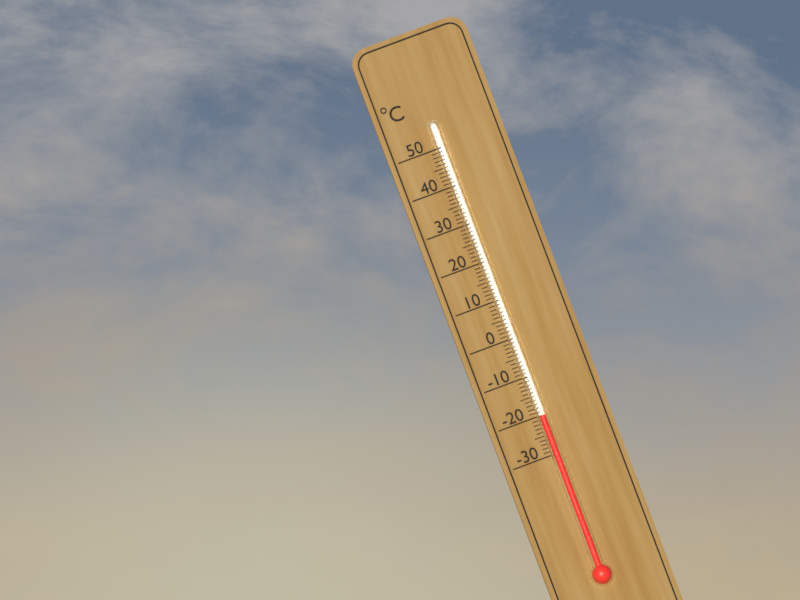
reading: -20 °C
